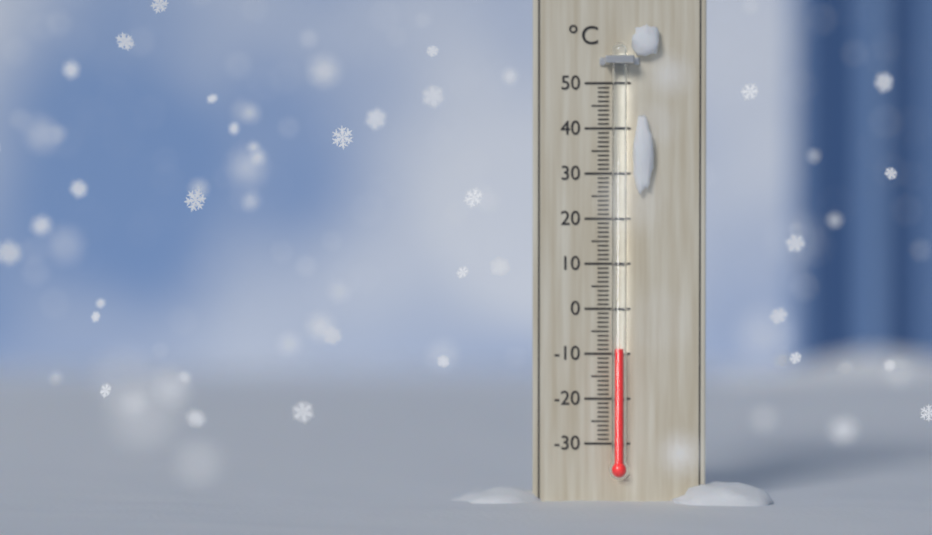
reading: -9 °C
